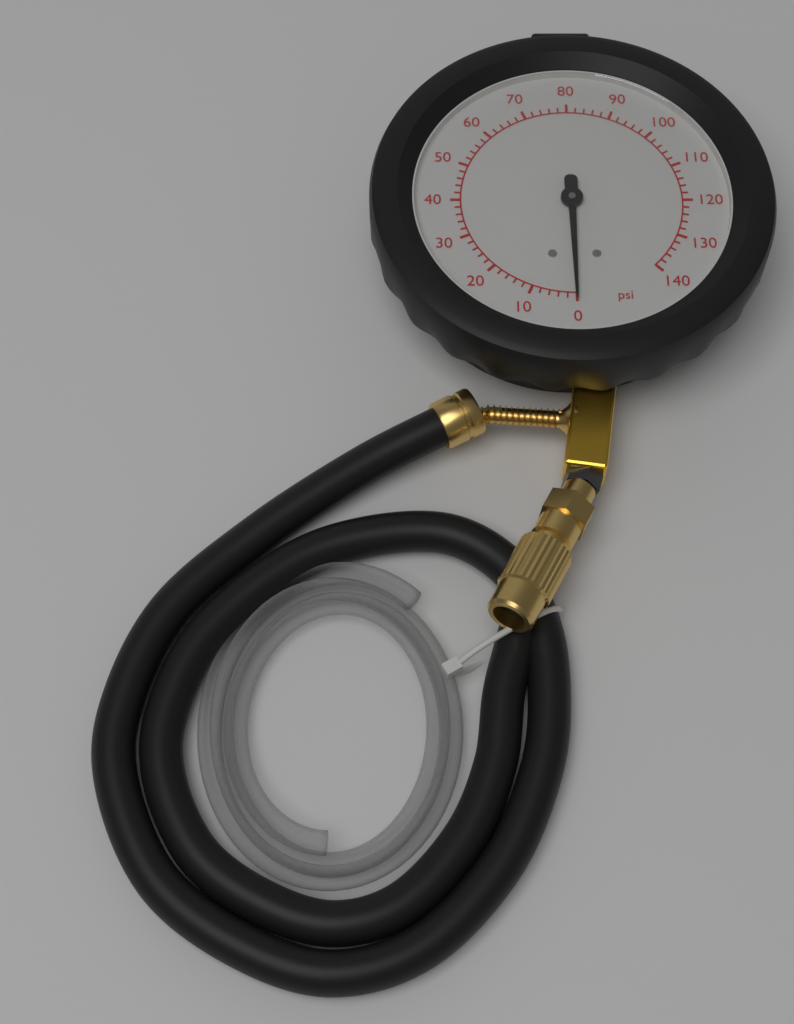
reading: 0 psi
